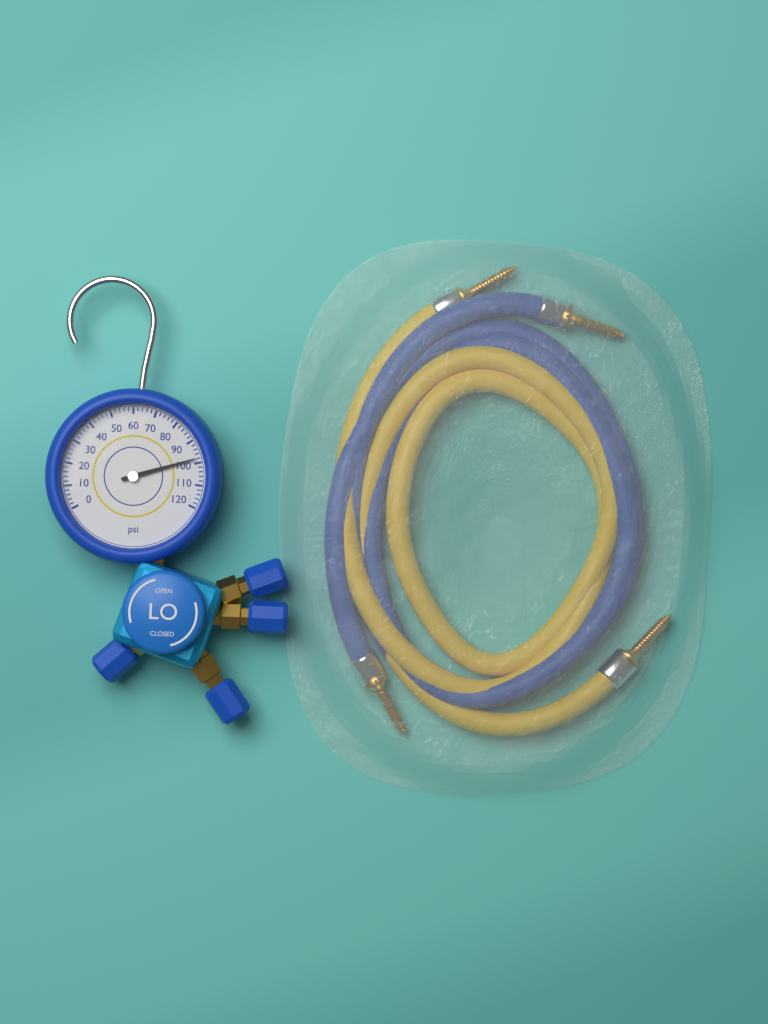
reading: 98 psi
